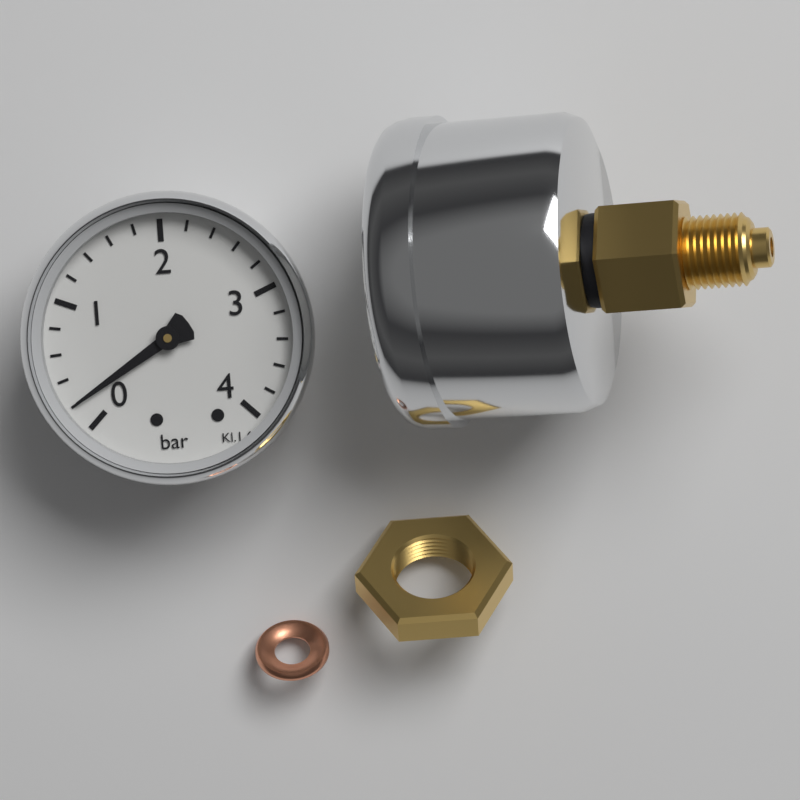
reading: 0.2 bar
